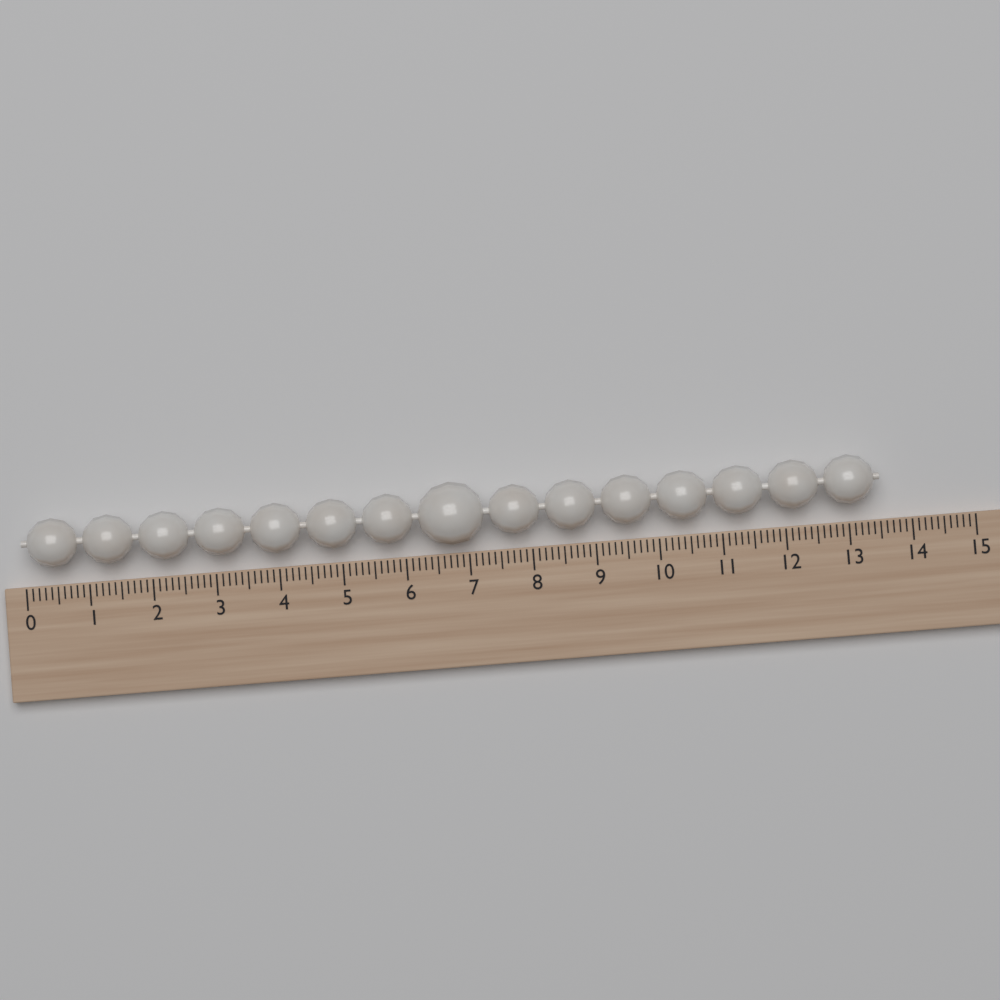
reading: 13.5 (no unit)
